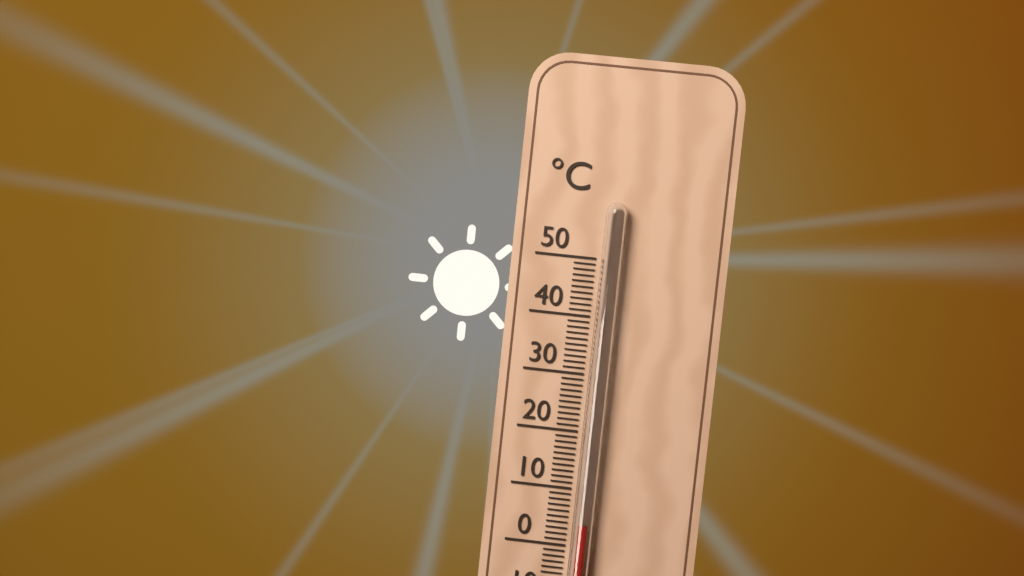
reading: 4 °C
